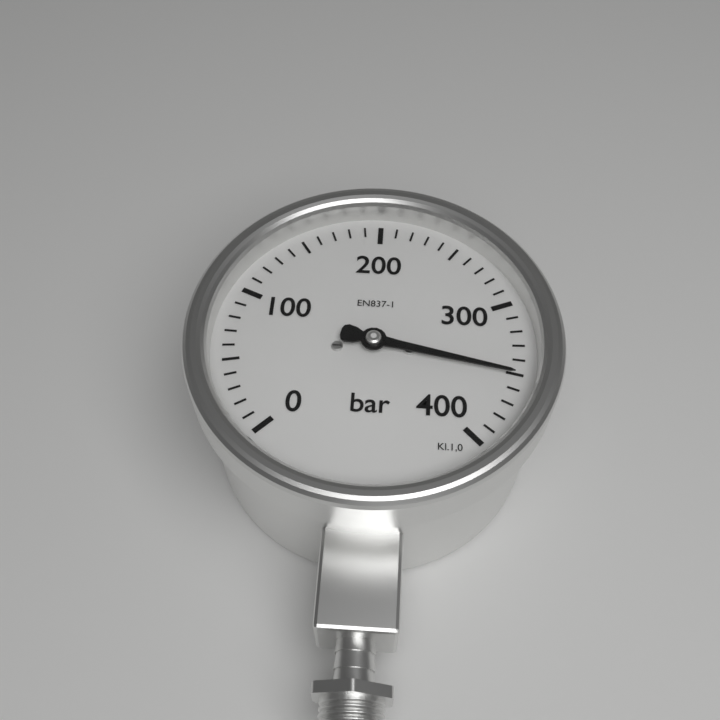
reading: 350 bar
